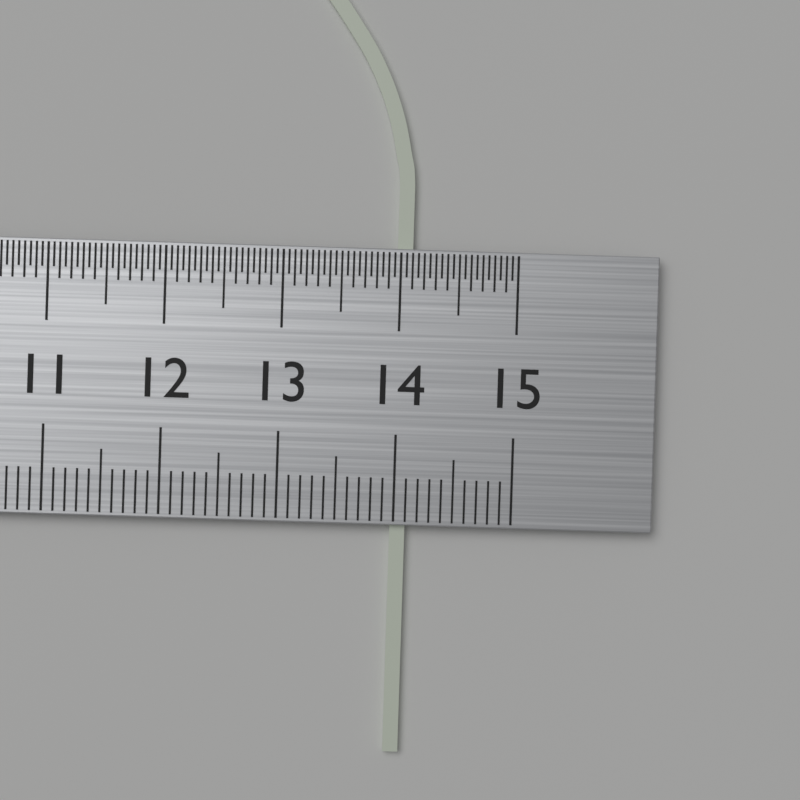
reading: 14.1 cm
